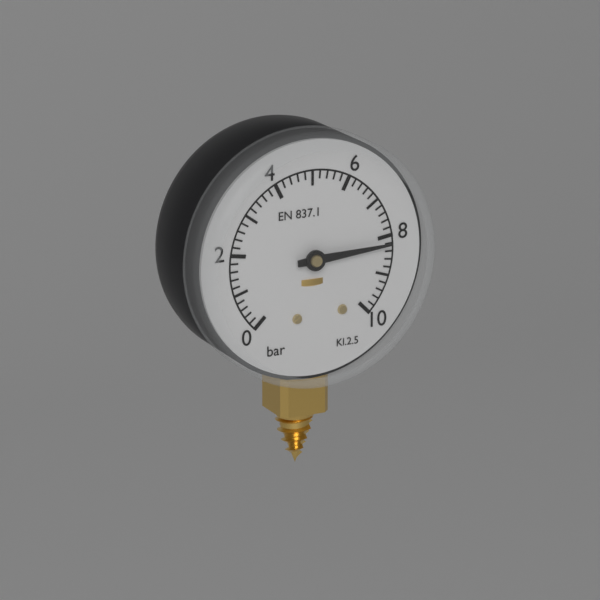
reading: 8.2 bar
